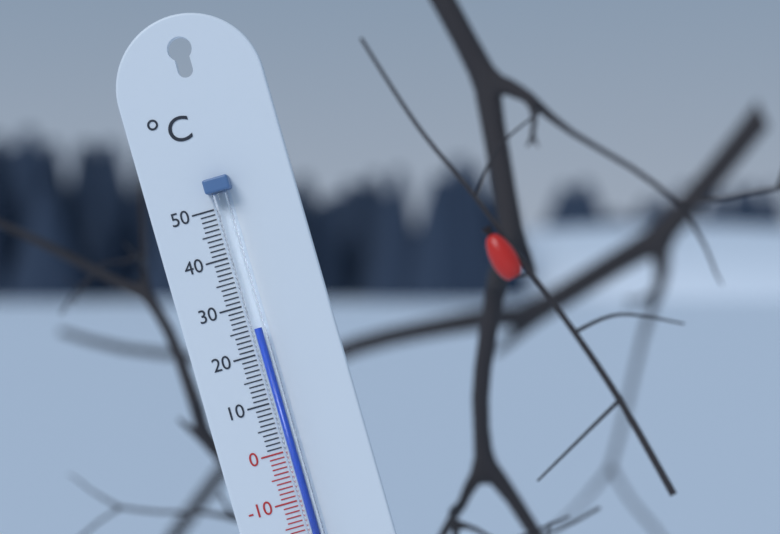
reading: 25 °C
